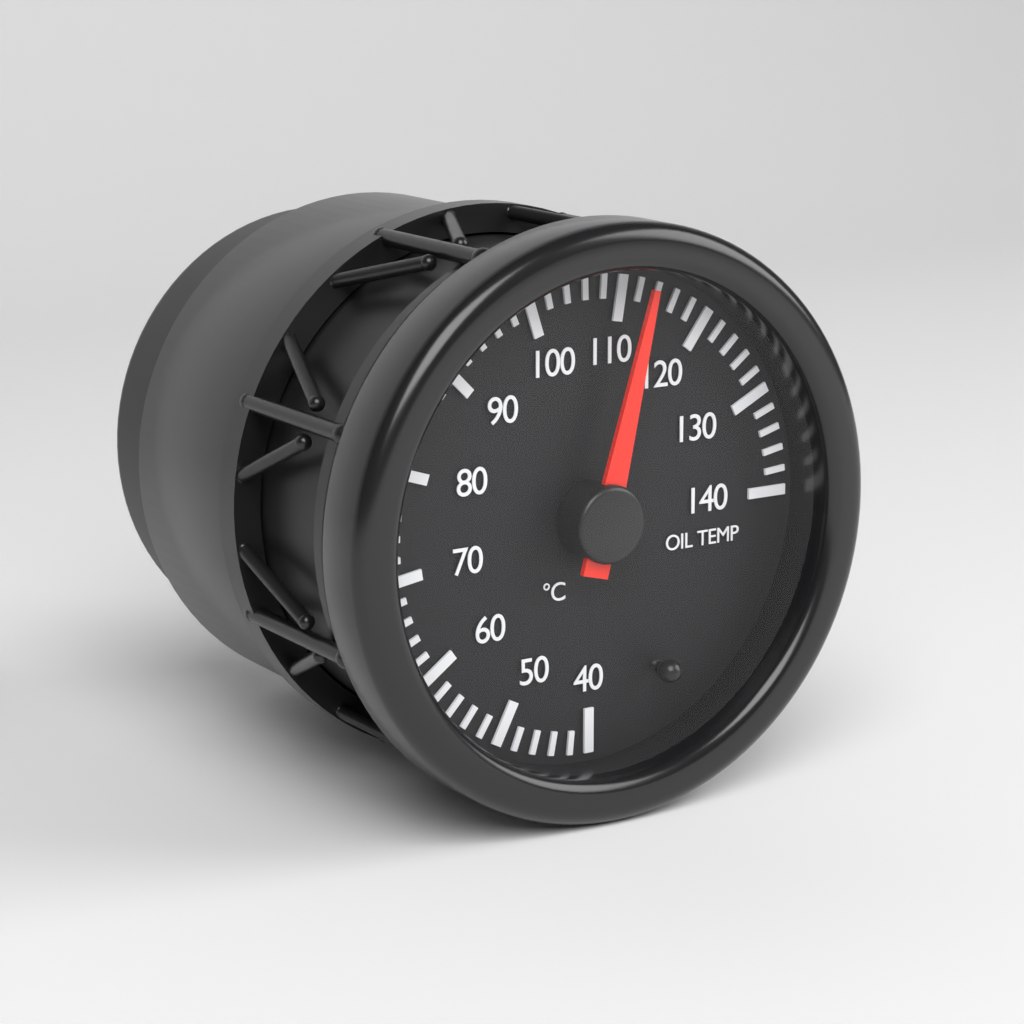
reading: 112 °C
